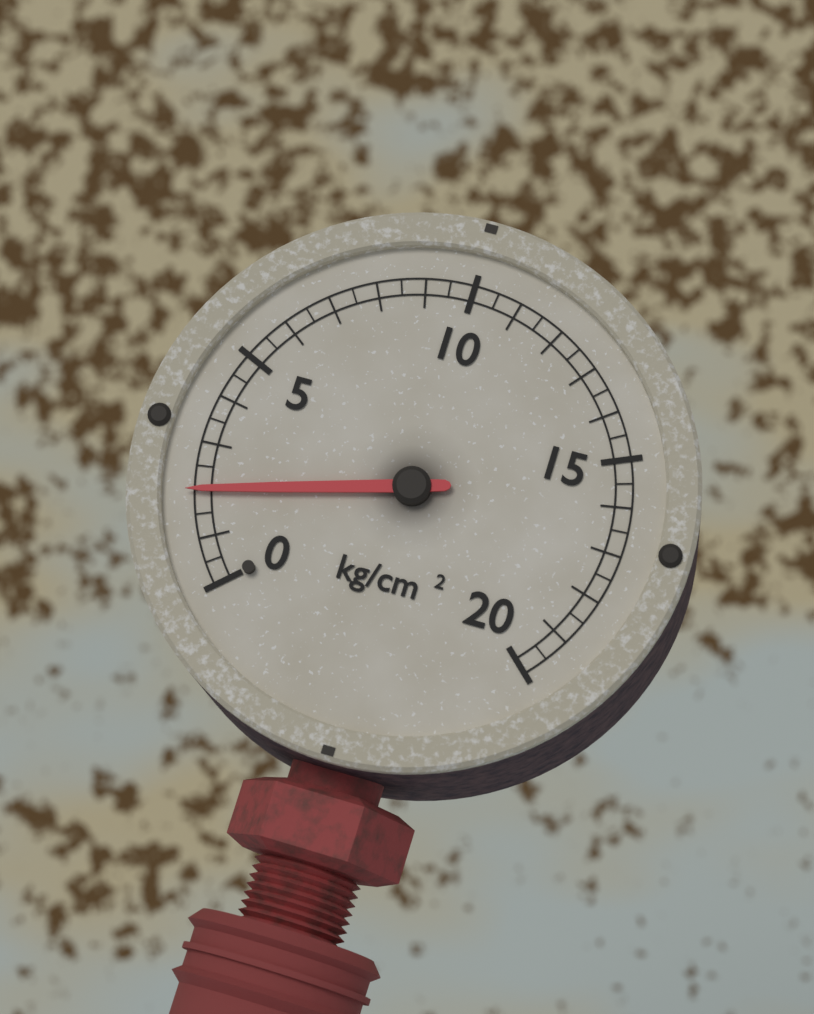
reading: 2.0 kg/cm²
